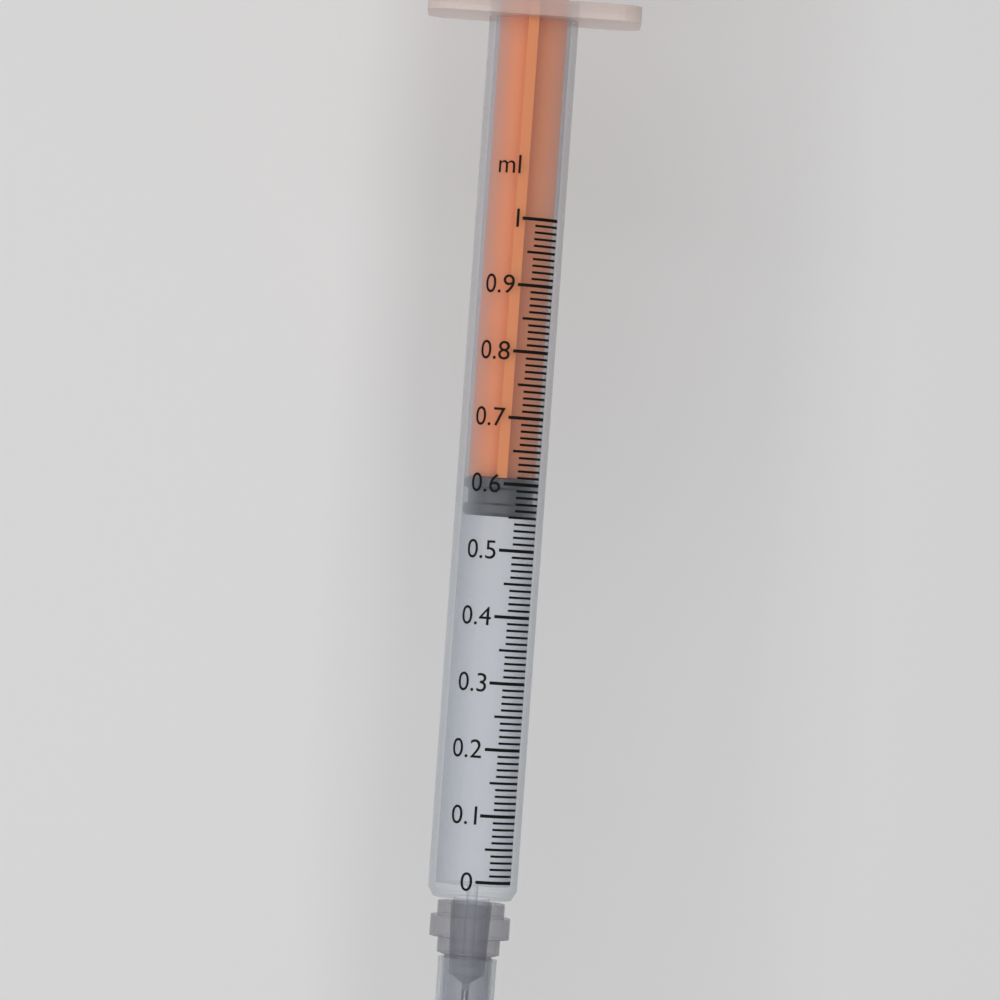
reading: 0.55 ml
